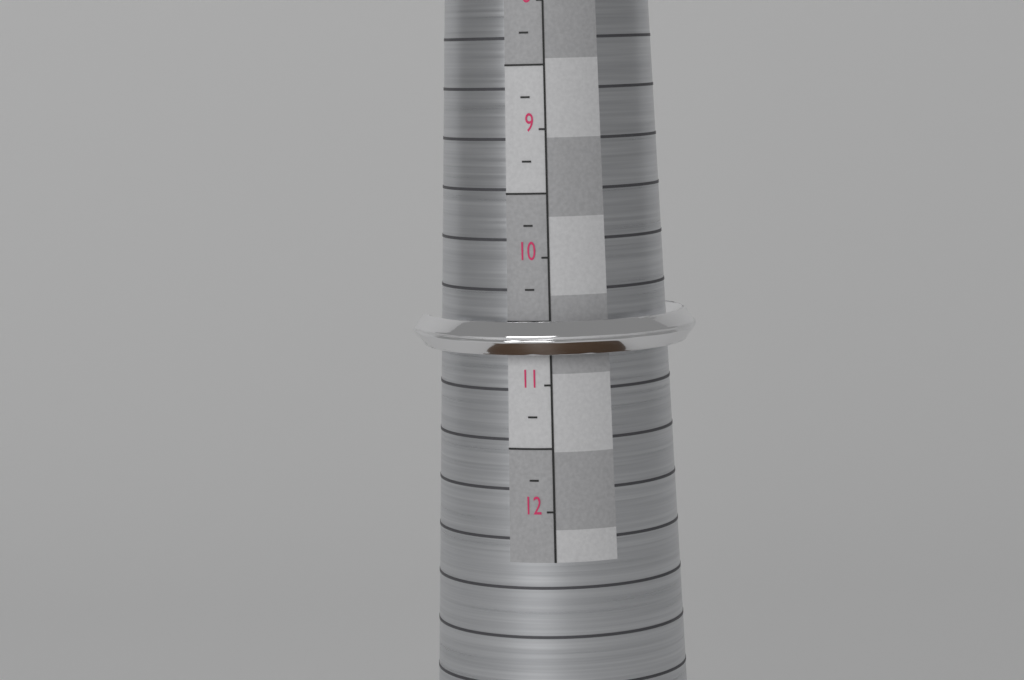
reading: 10.75 (no unit)
